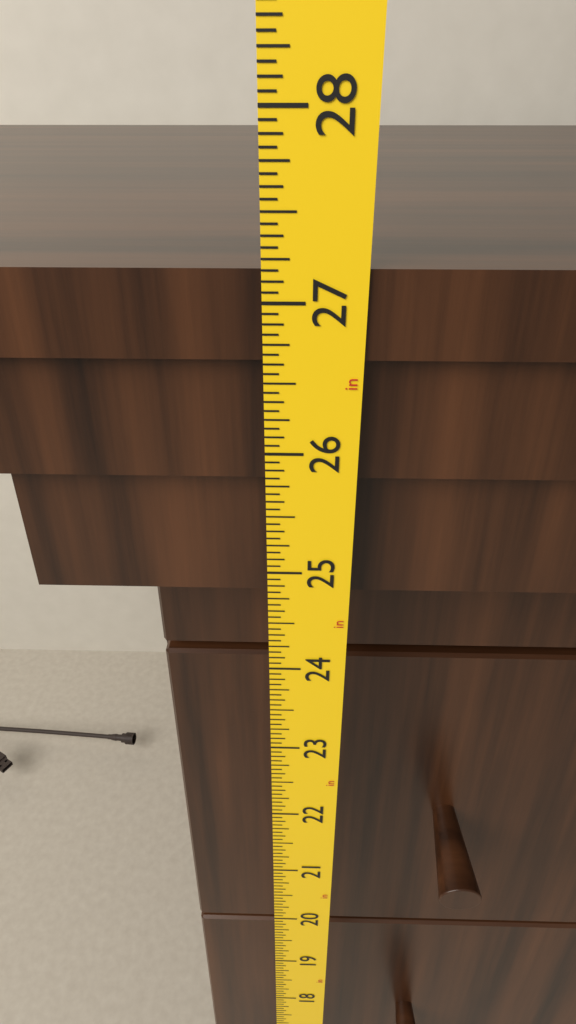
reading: 27.1875 in
